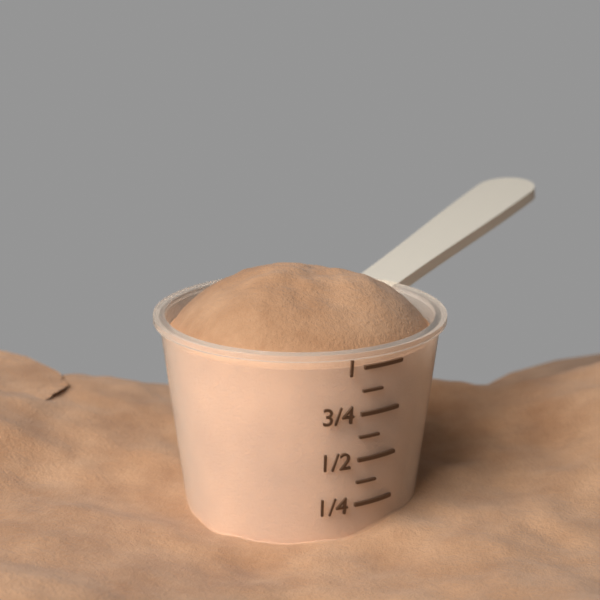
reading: 1.000 (no unit)
